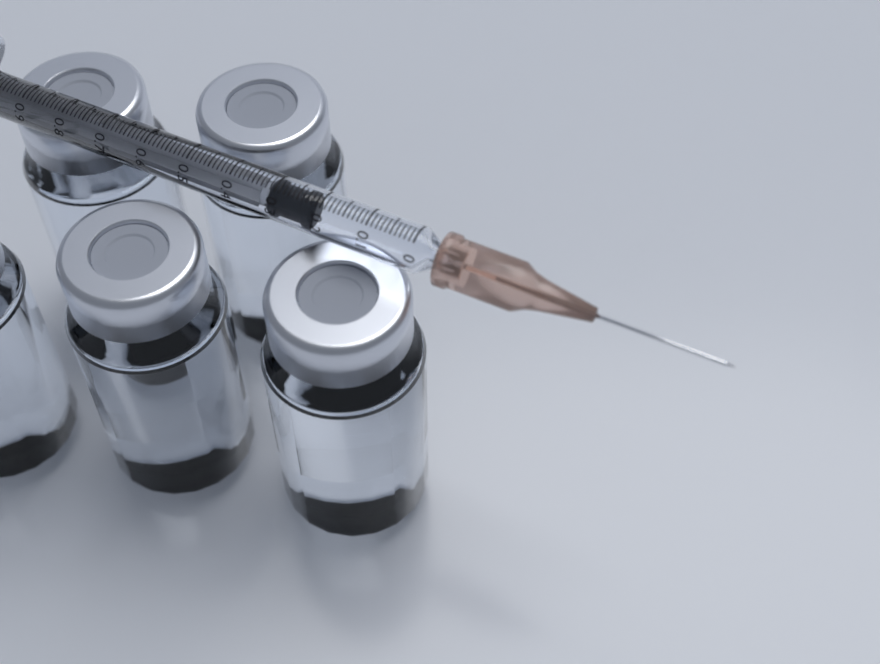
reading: 0.21 ml
